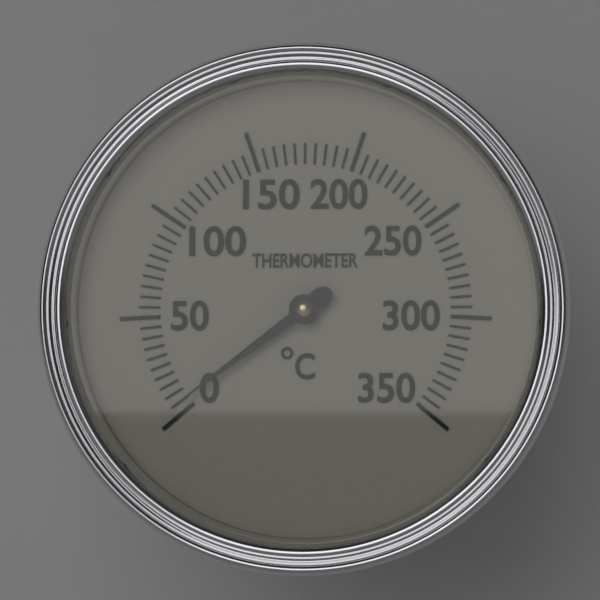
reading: 5 °C
